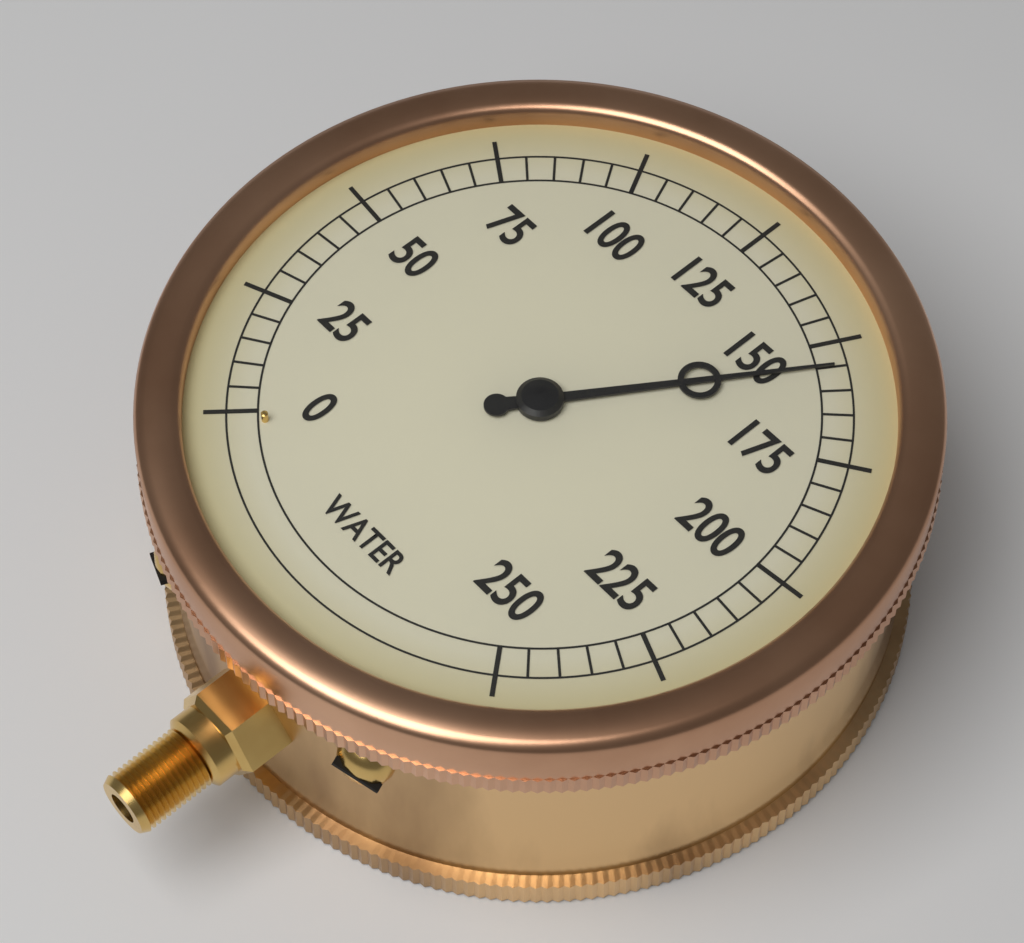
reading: 155 (no unit)
